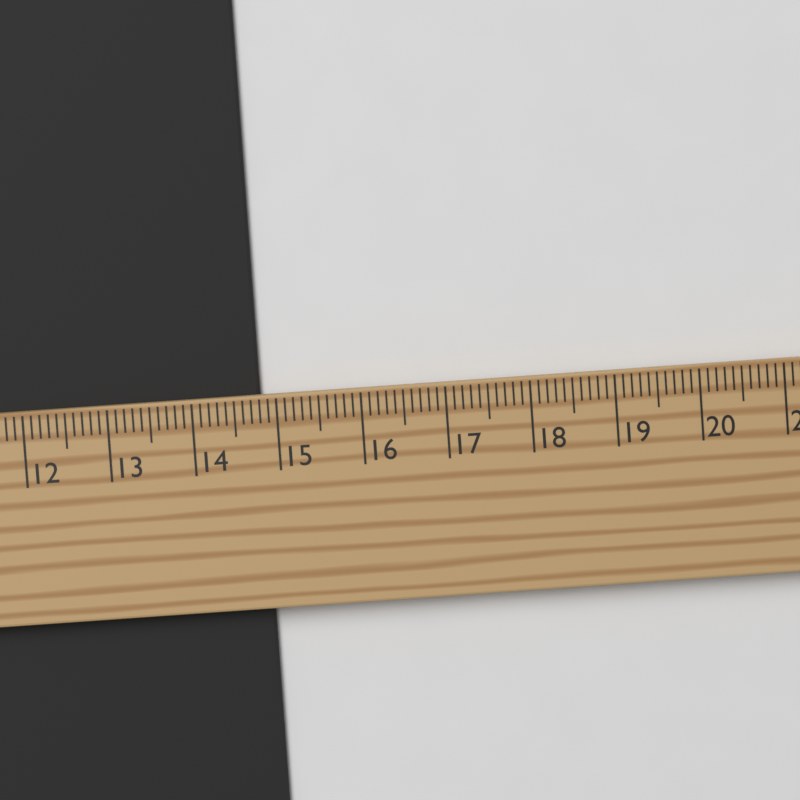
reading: 14.8 cm
